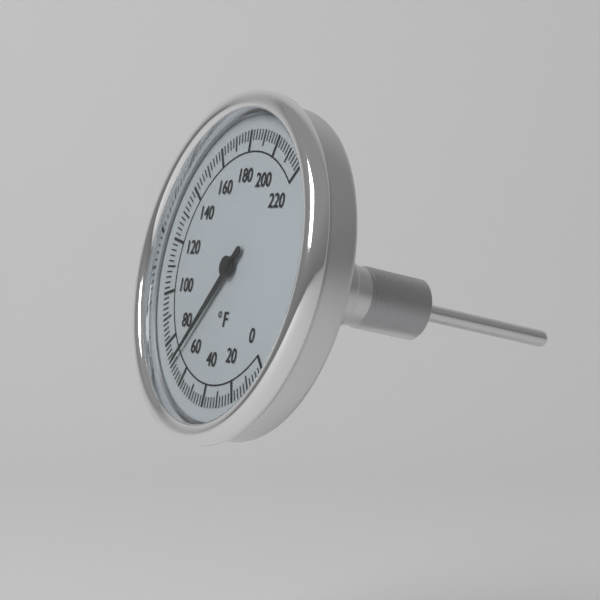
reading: 70 °F
